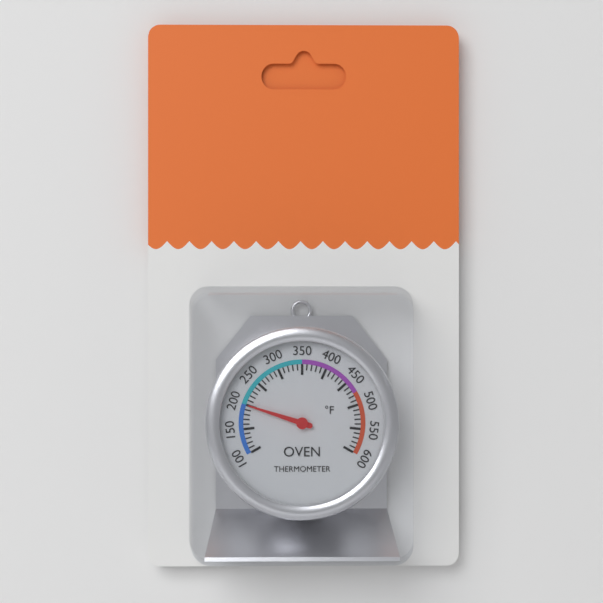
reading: 200 °F
